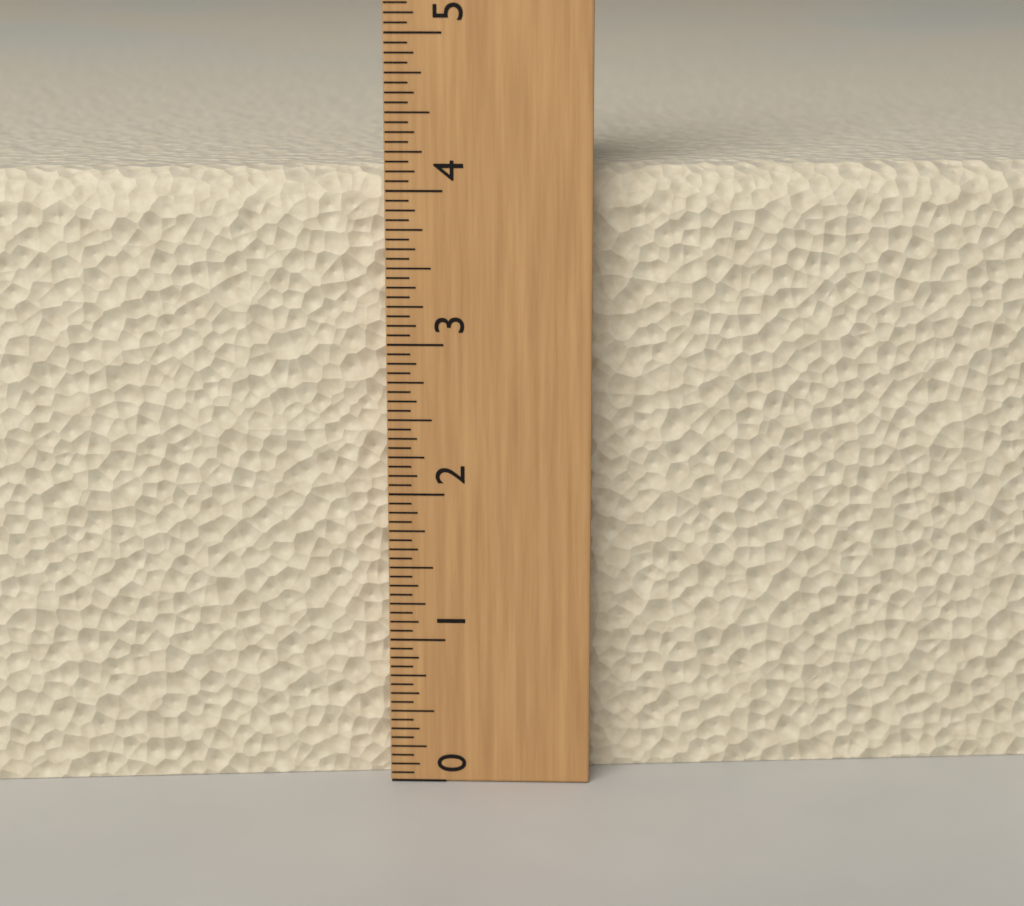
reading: 4.1250 (no unit)
